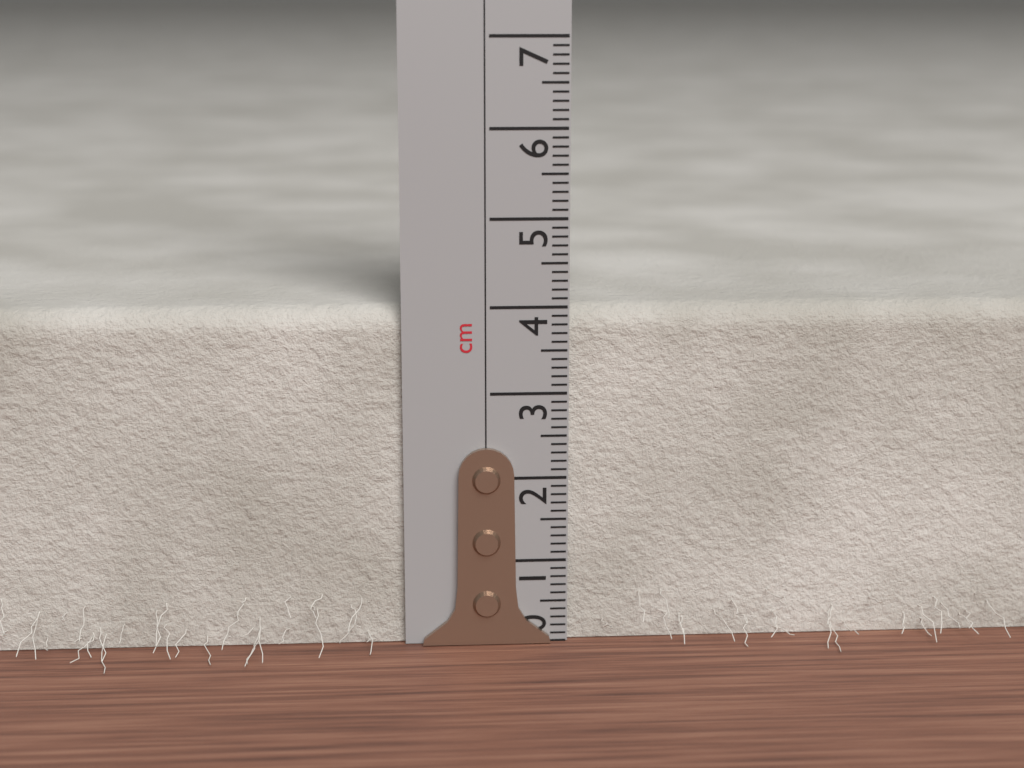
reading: 4.0 cm
